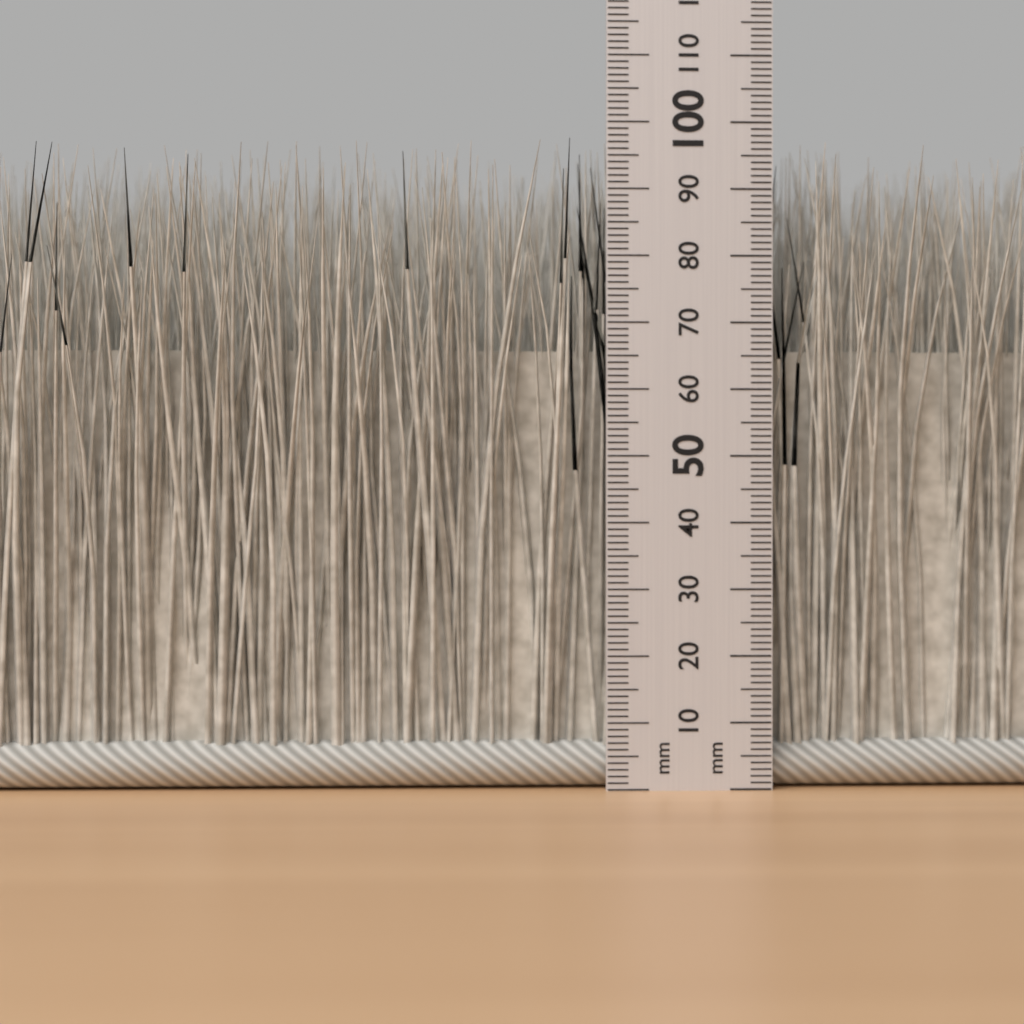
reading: 97 mm
